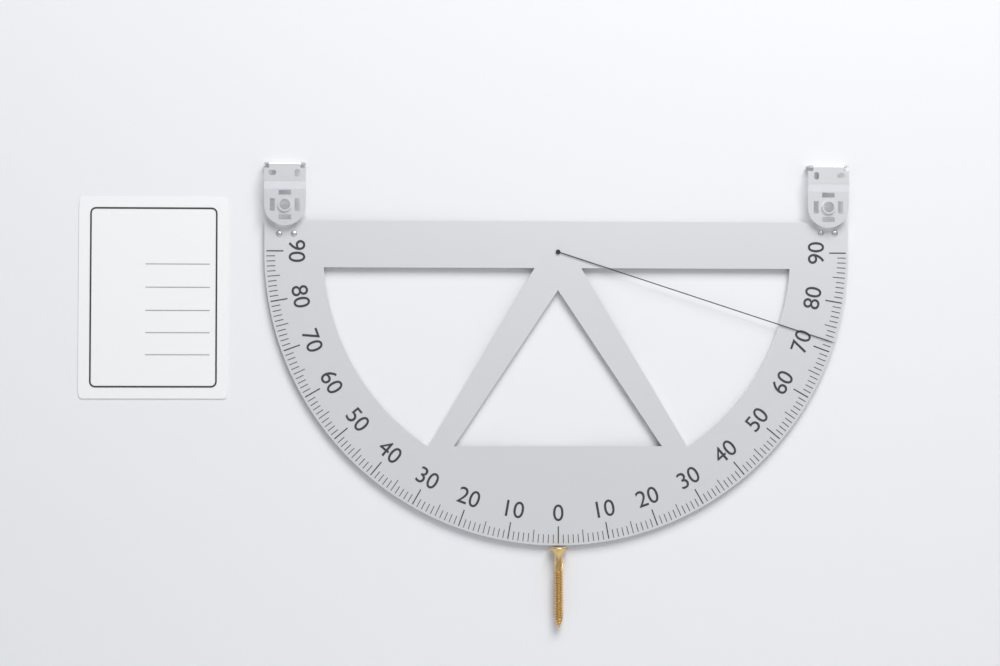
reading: 72 (no unit)
